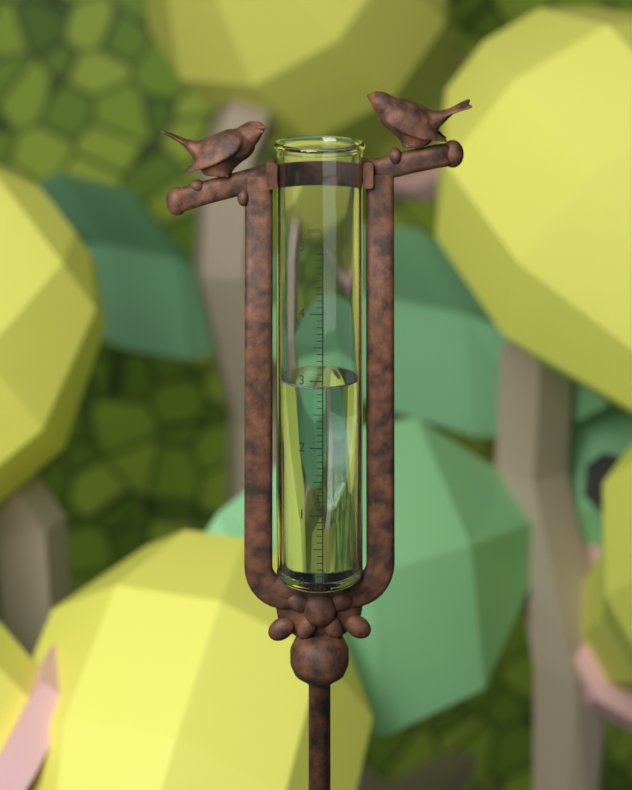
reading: 2.9 in
